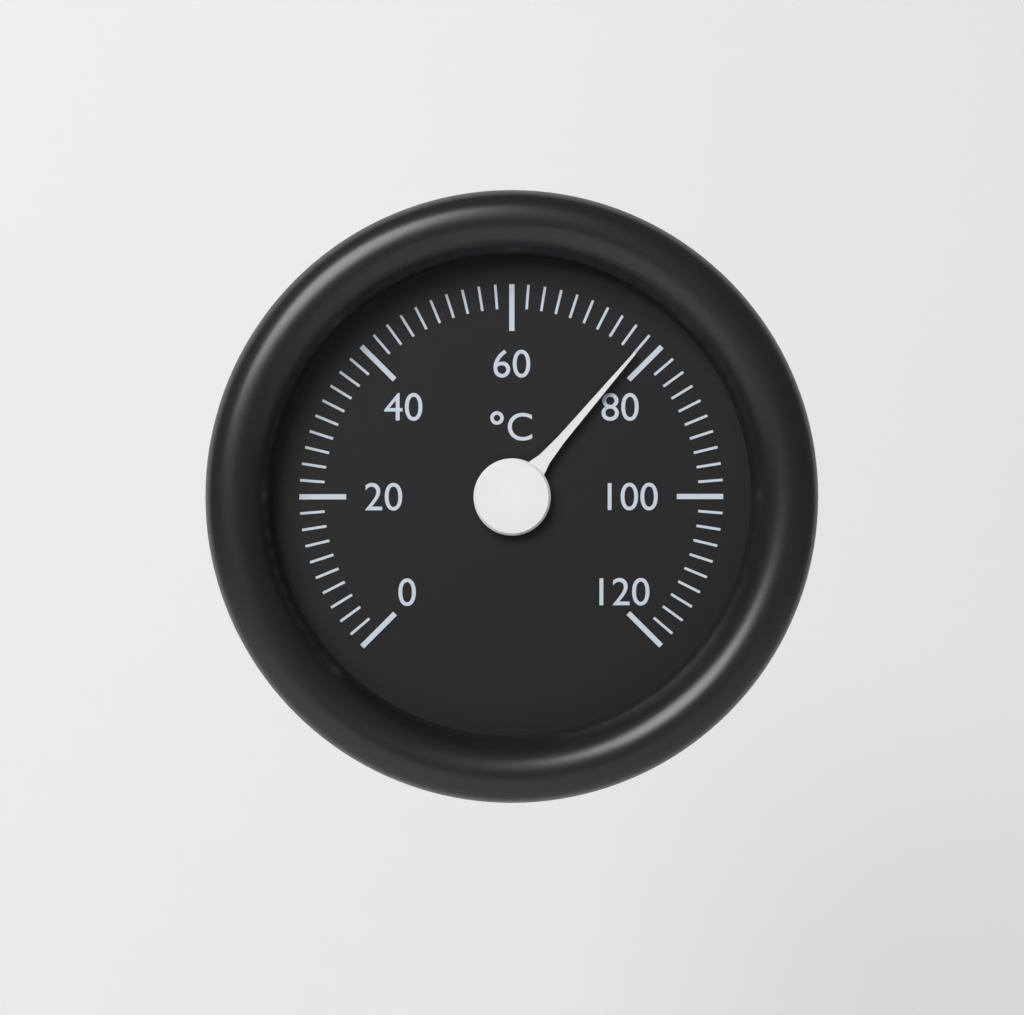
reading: 78 °C
